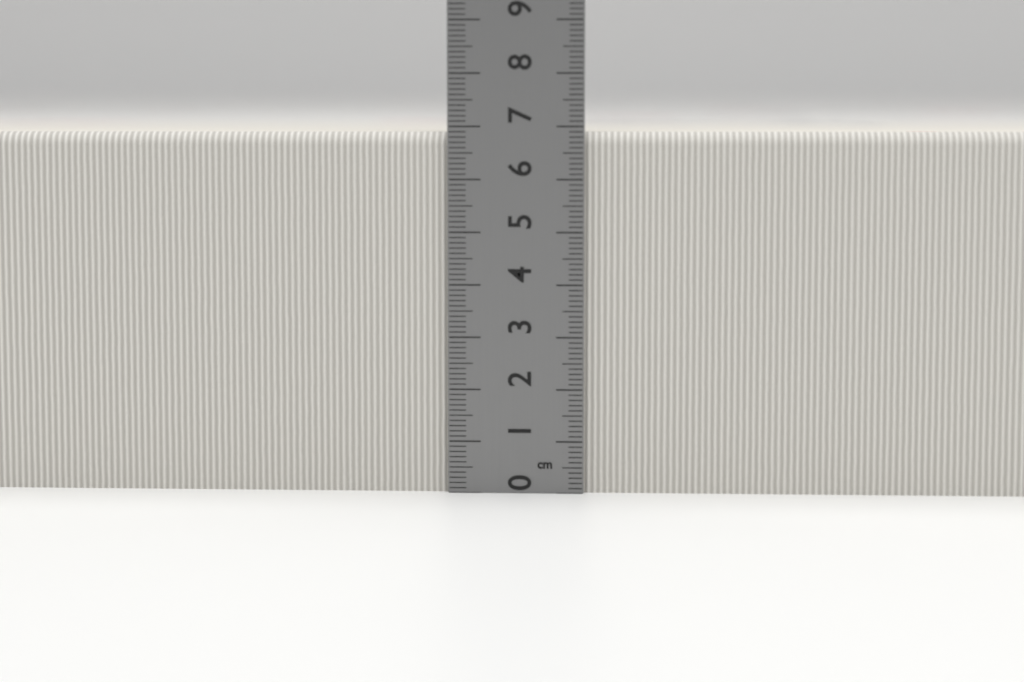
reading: 6.9 cm
